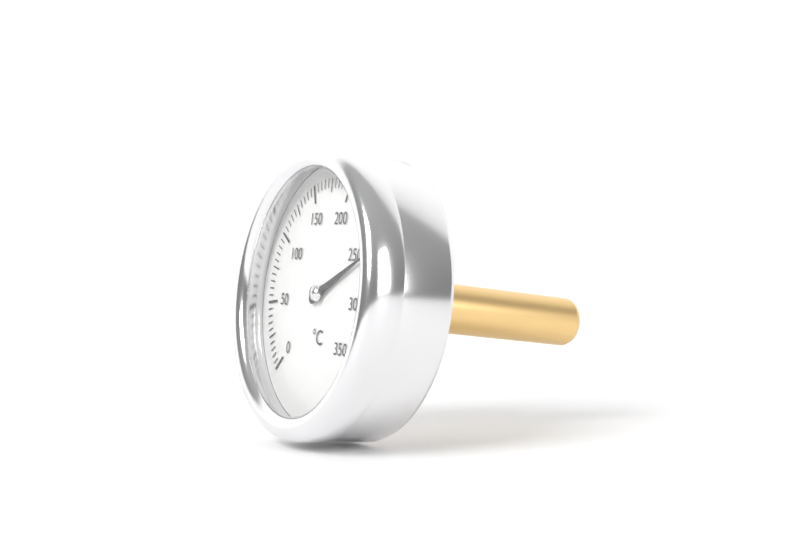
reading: 260 °C
